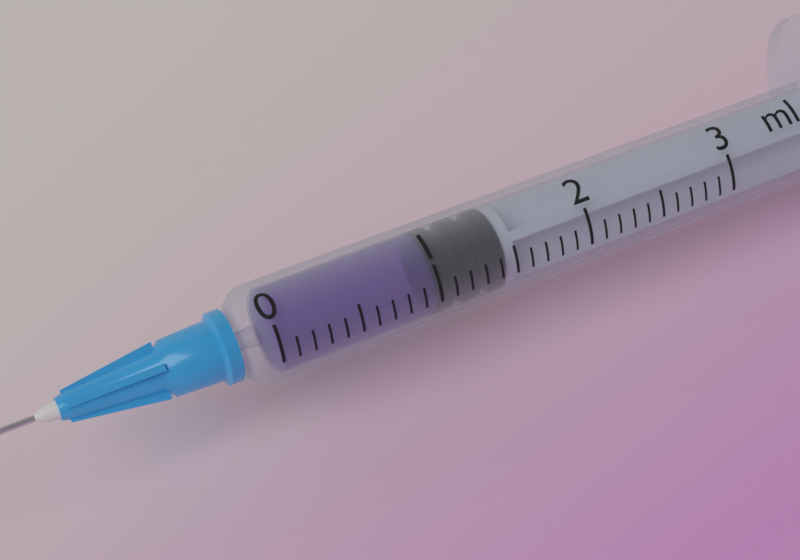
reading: 1.0 ml
